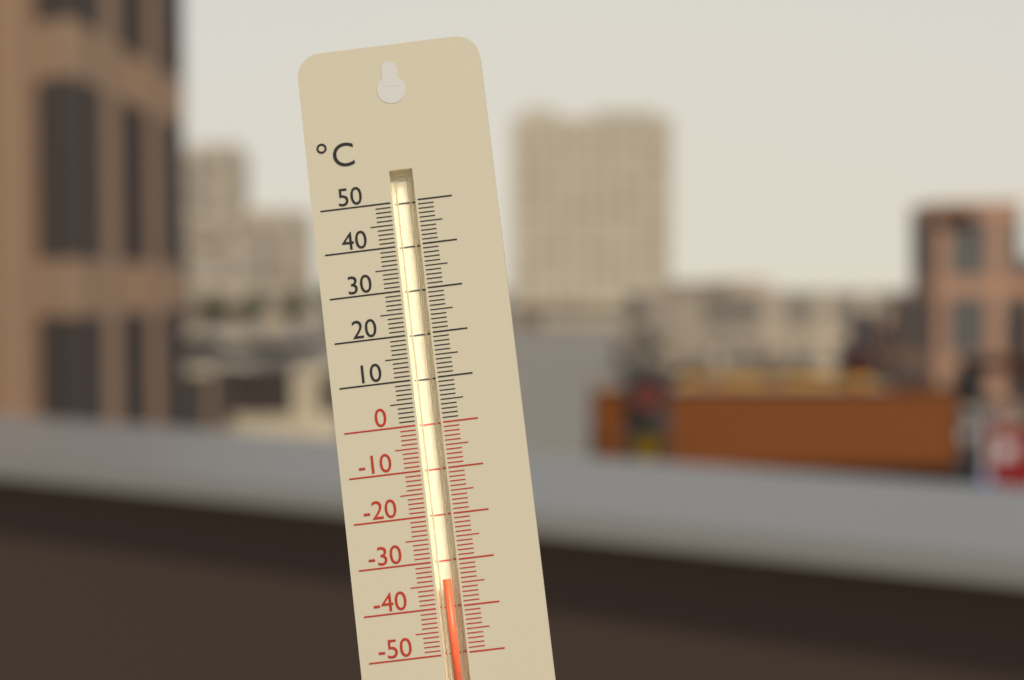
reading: -34 °C
